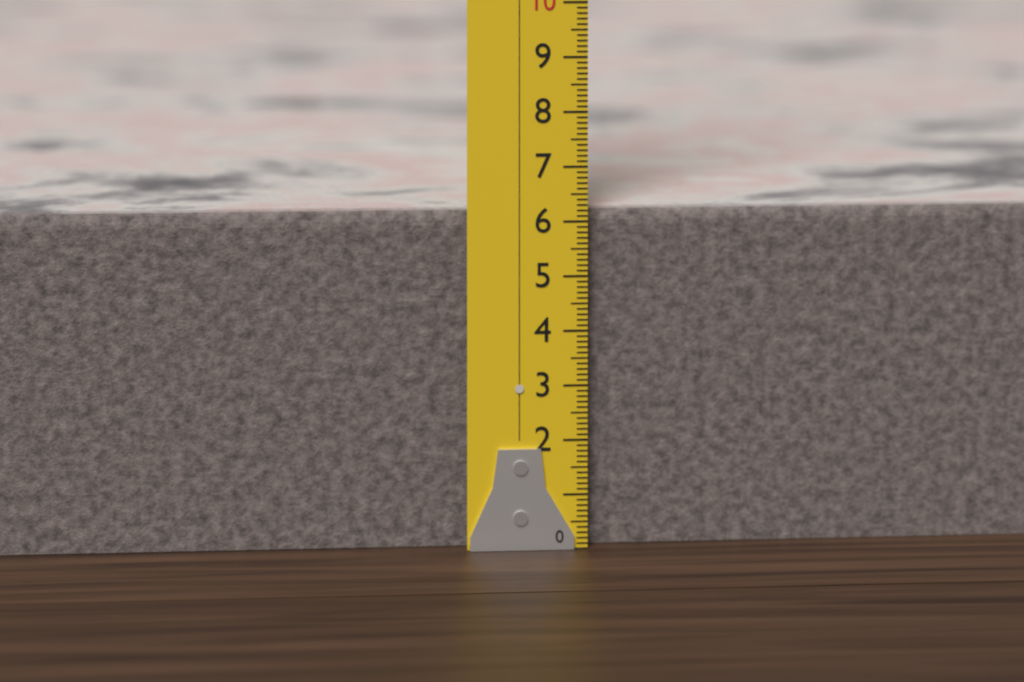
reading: 6.2 (no unit)
